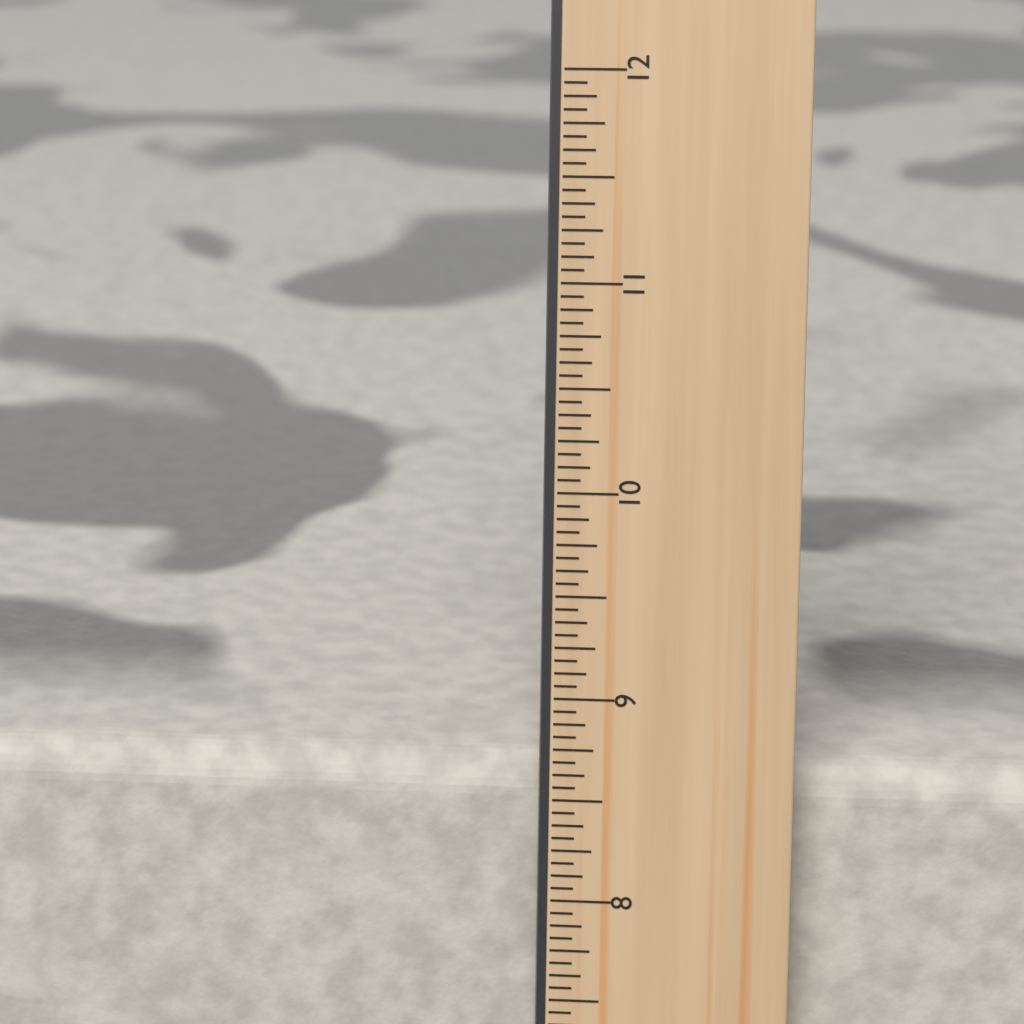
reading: 8.6250 in
